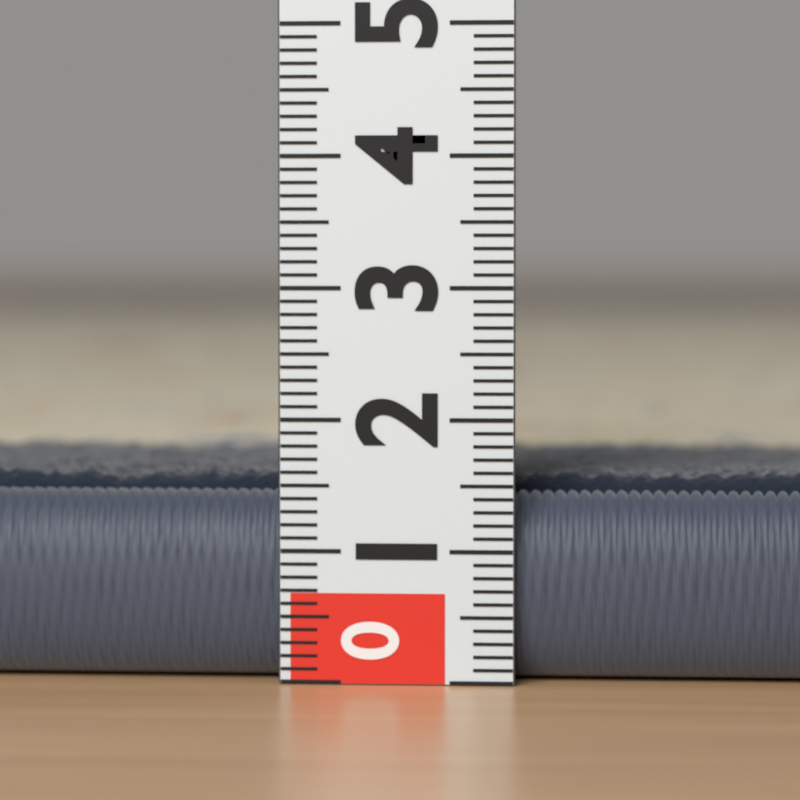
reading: 1.6 (no unit)
